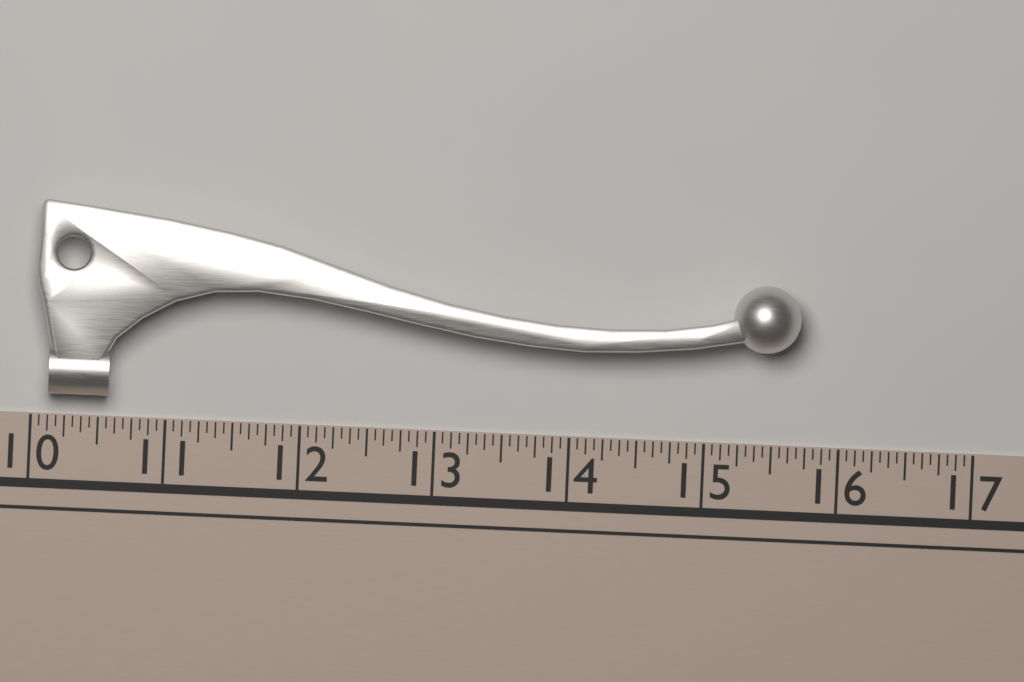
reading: 15.6875 (no unit)
